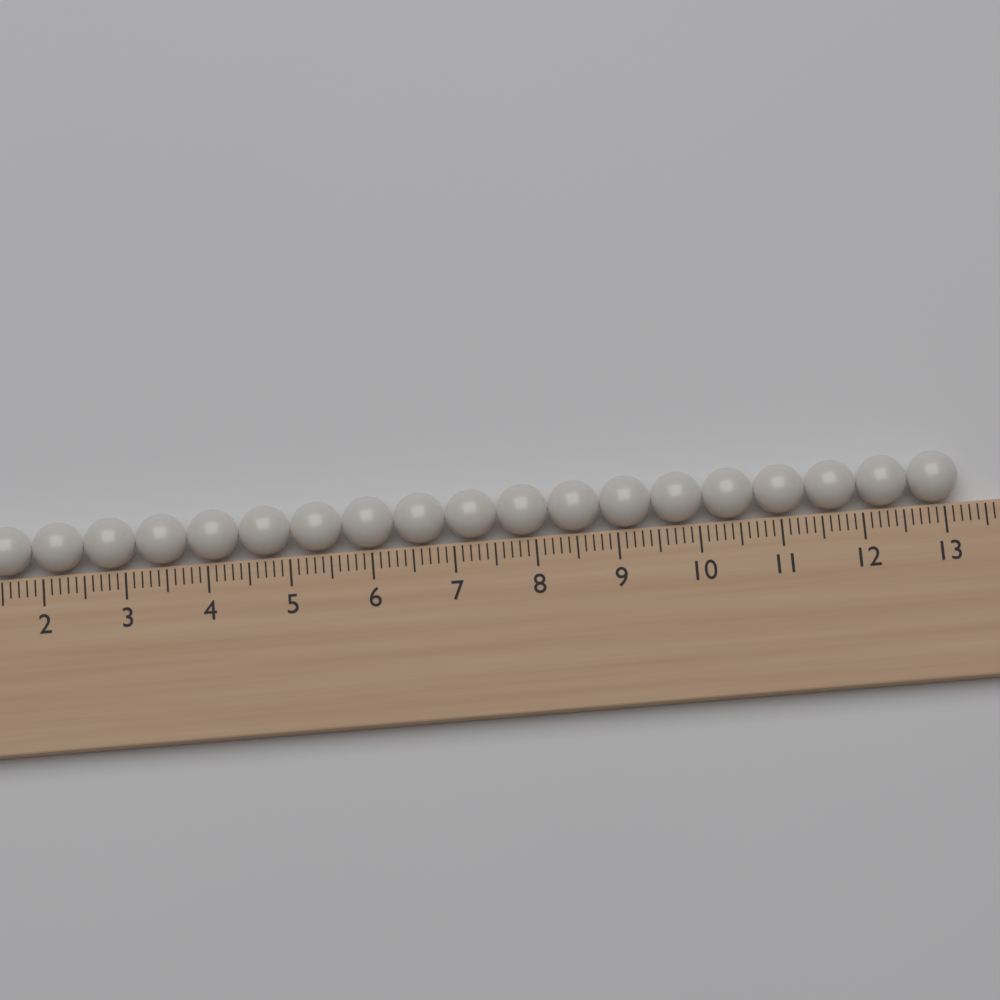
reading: 13.2 (no unit)
